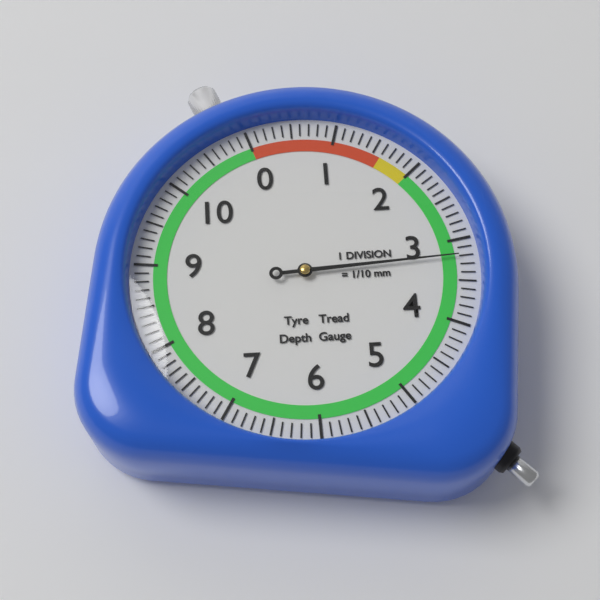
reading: 3.2 mm
